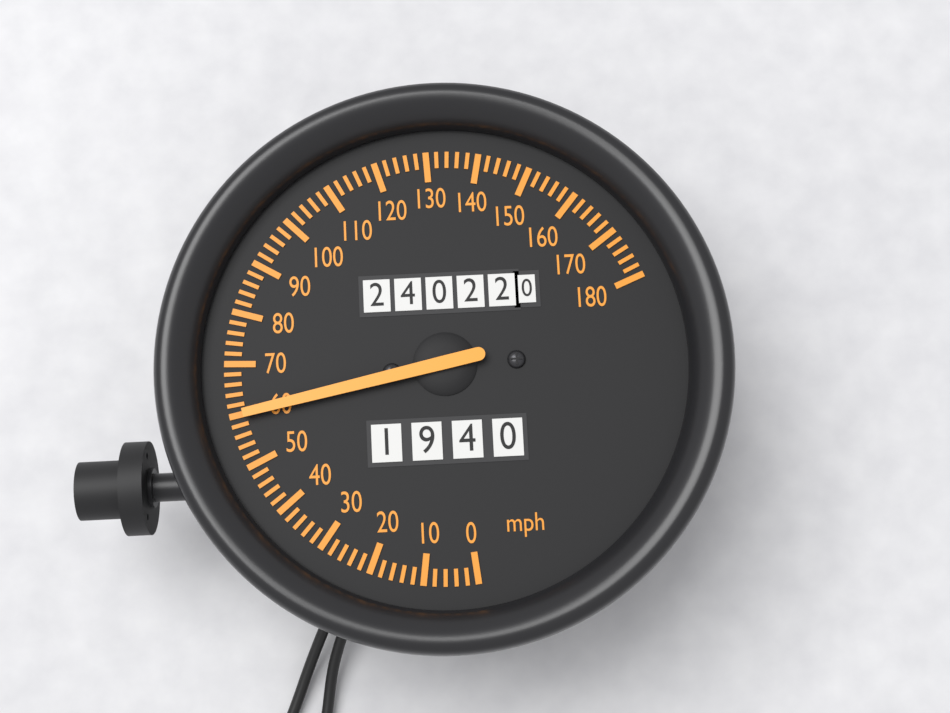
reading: 60 mph
